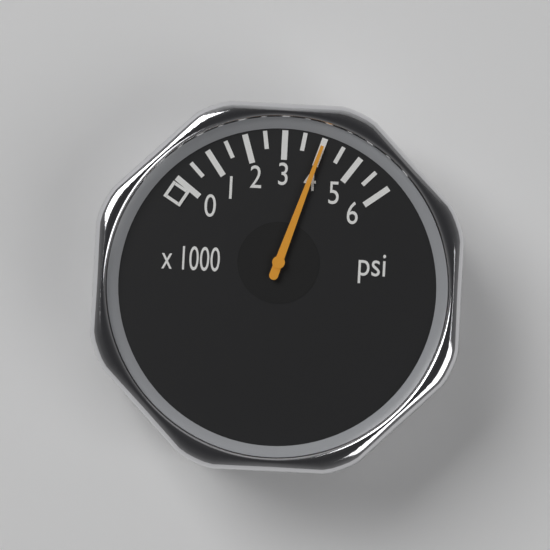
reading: 4000 psi
